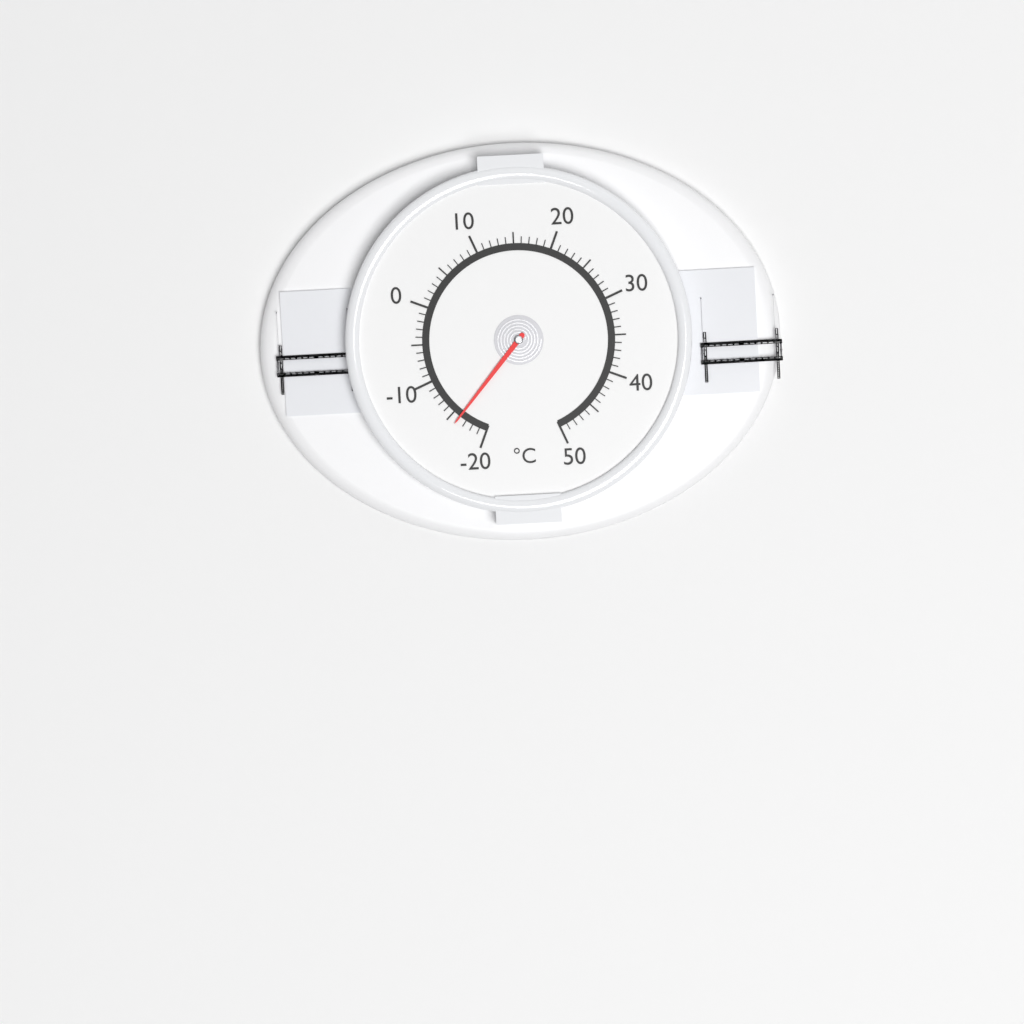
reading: -16 °C
